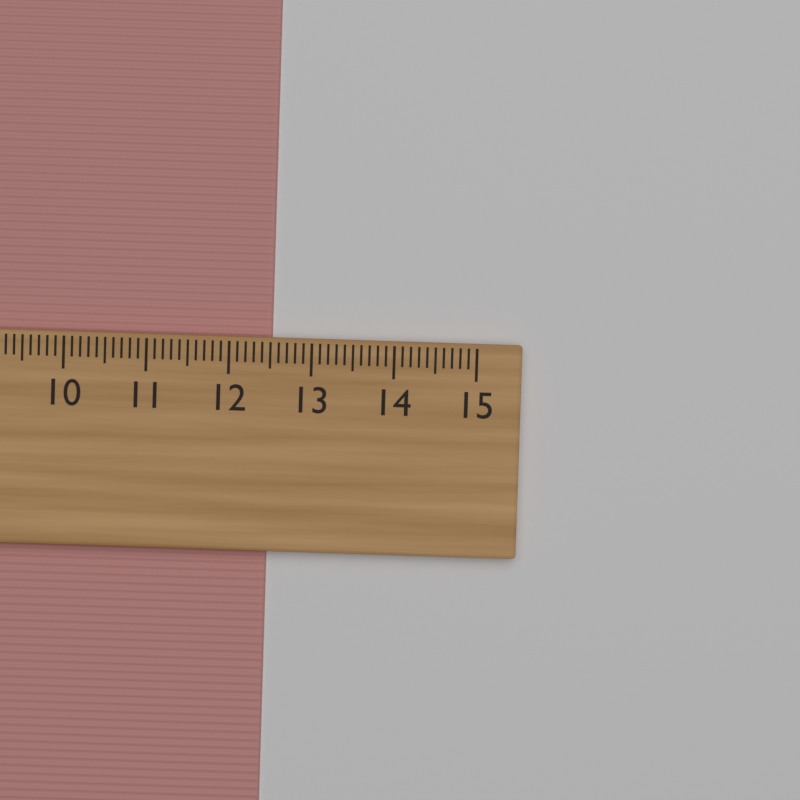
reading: 12.5 cm
